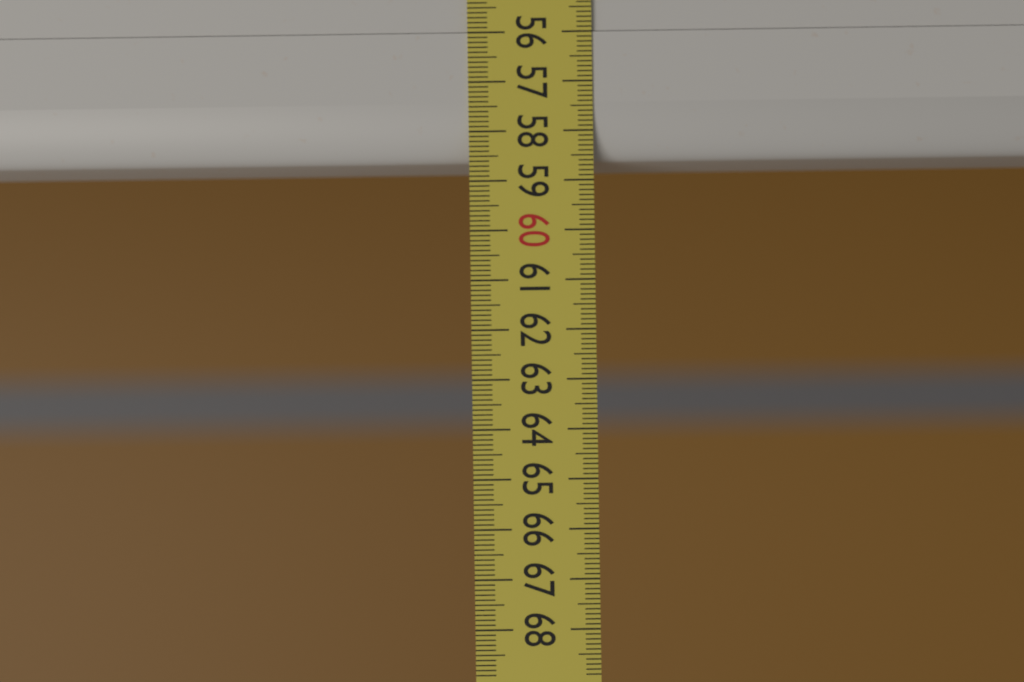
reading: 58.6 (no unit)
